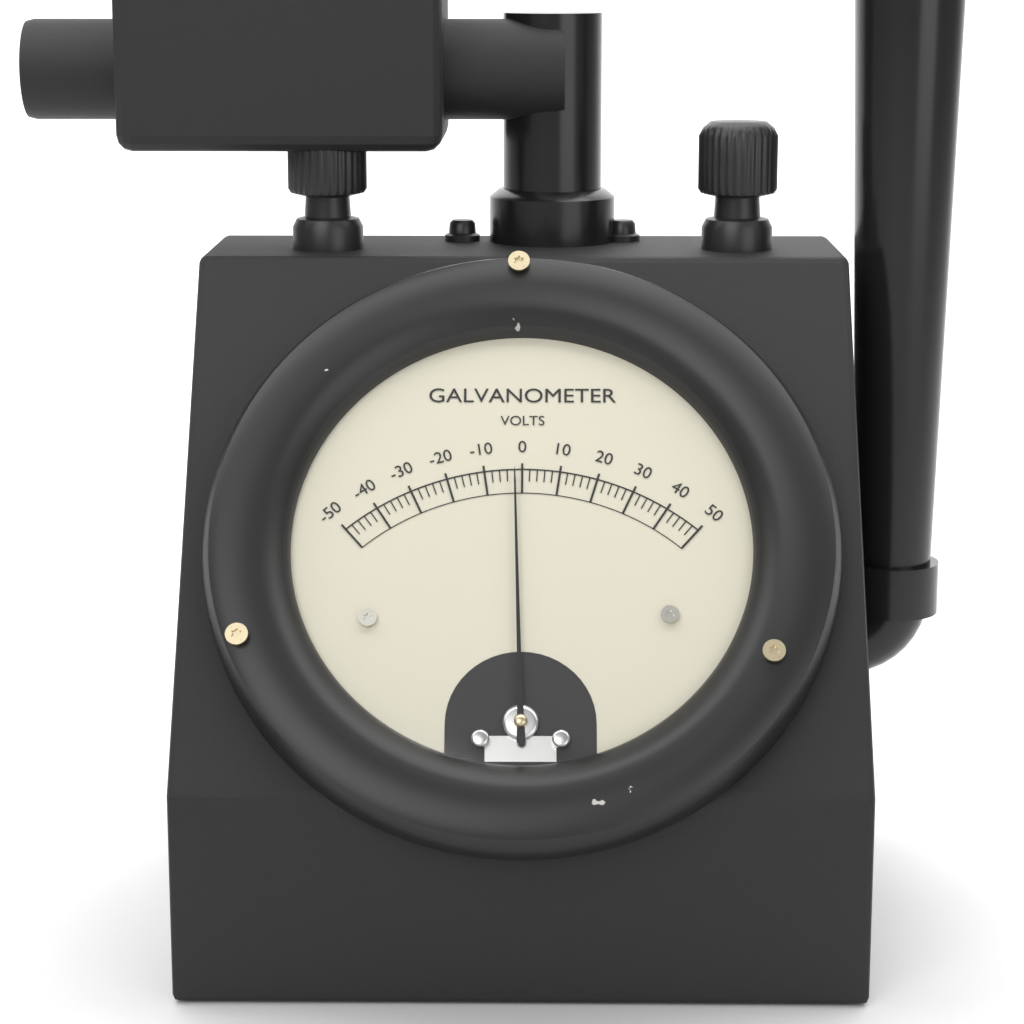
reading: -2 V
